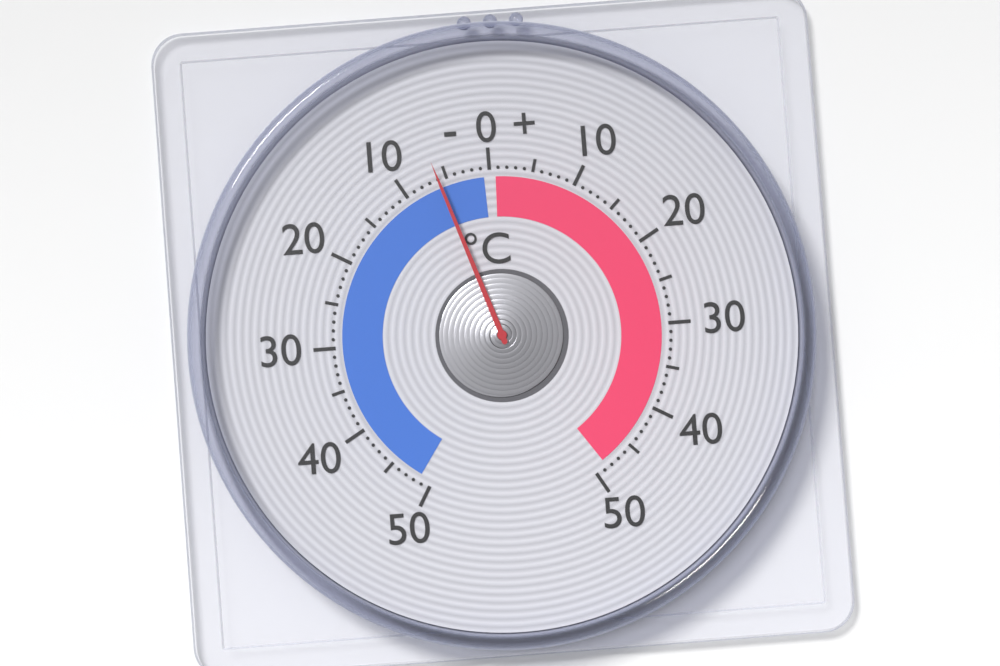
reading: -6 °C
